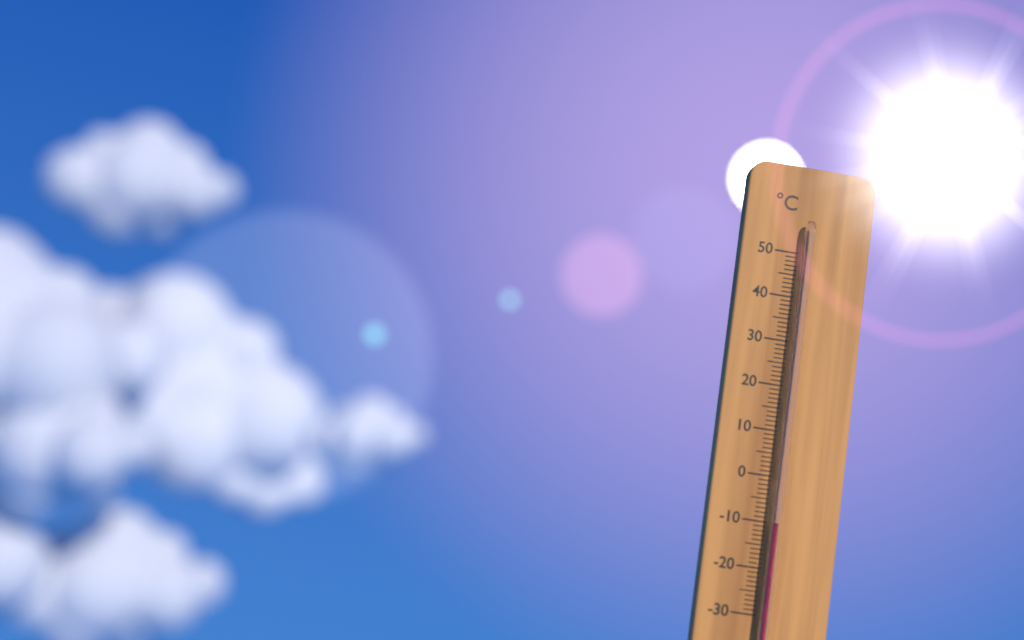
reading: -10 °C
